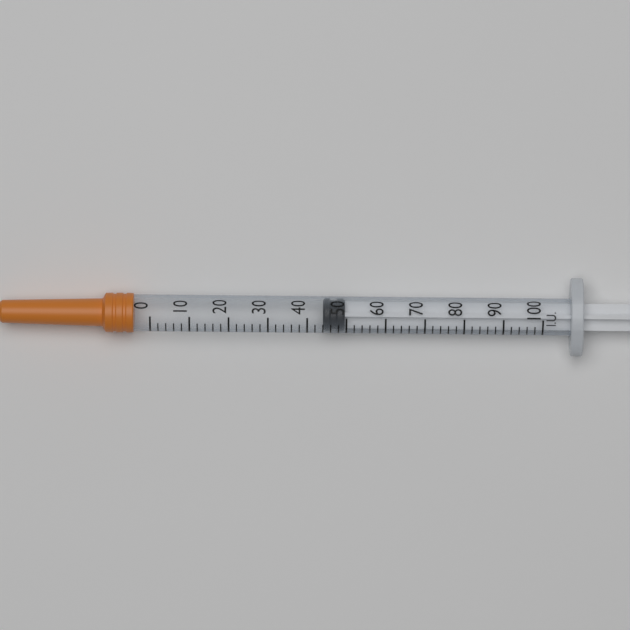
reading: 44 IU
